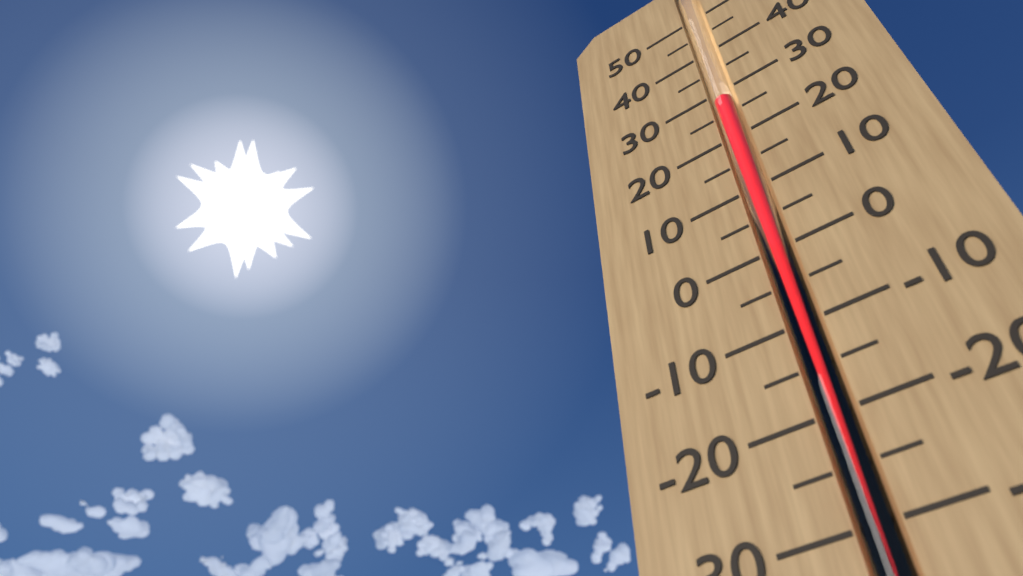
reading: 28 (no unit)
